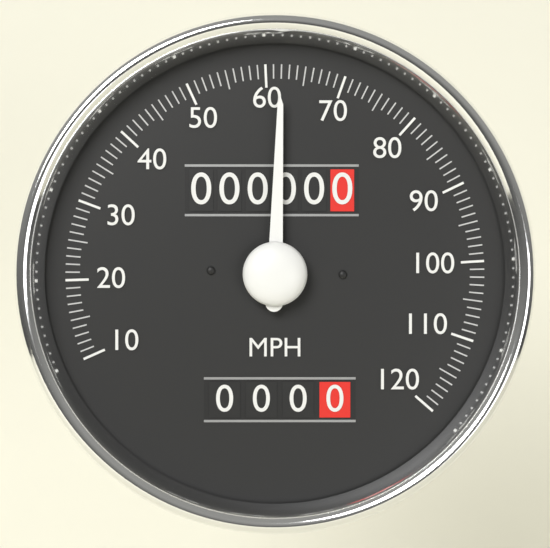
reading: 62 MPH
